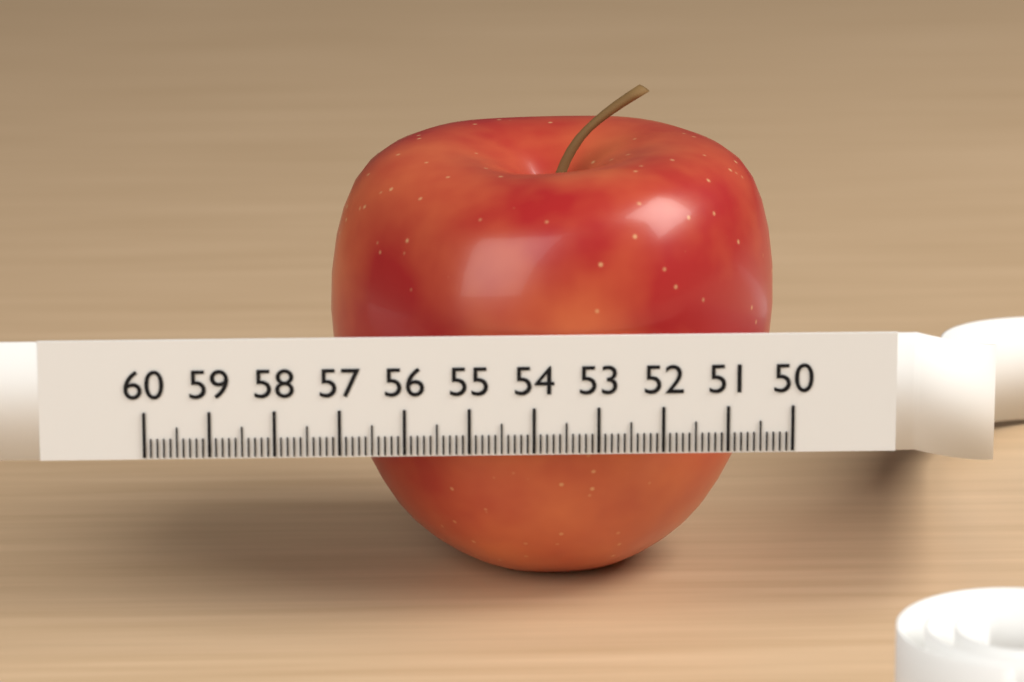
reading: 57.1 (no unit)
